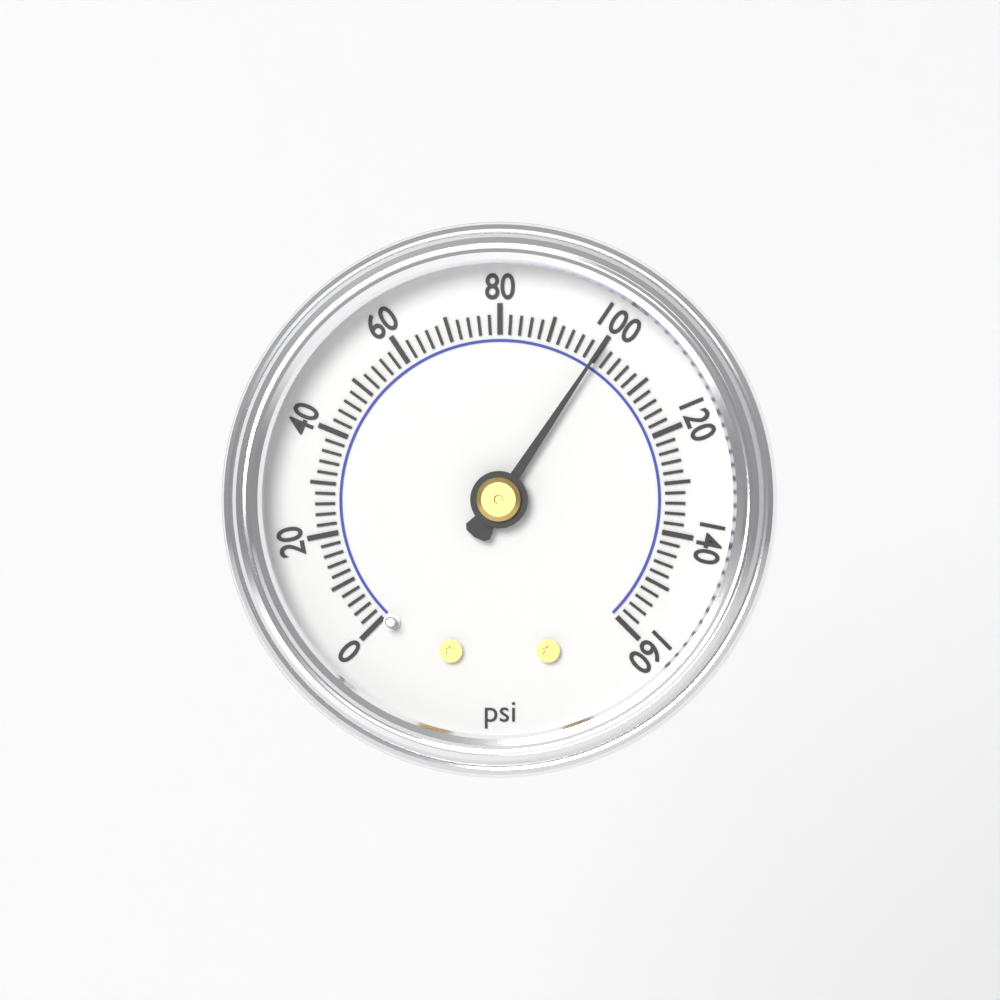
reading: 100 psi
